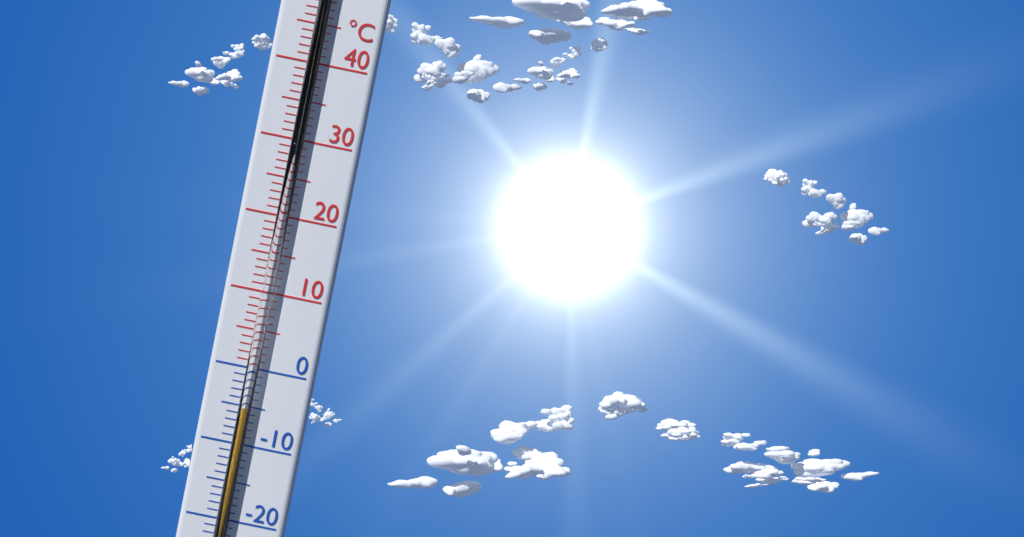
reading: -5 °C
